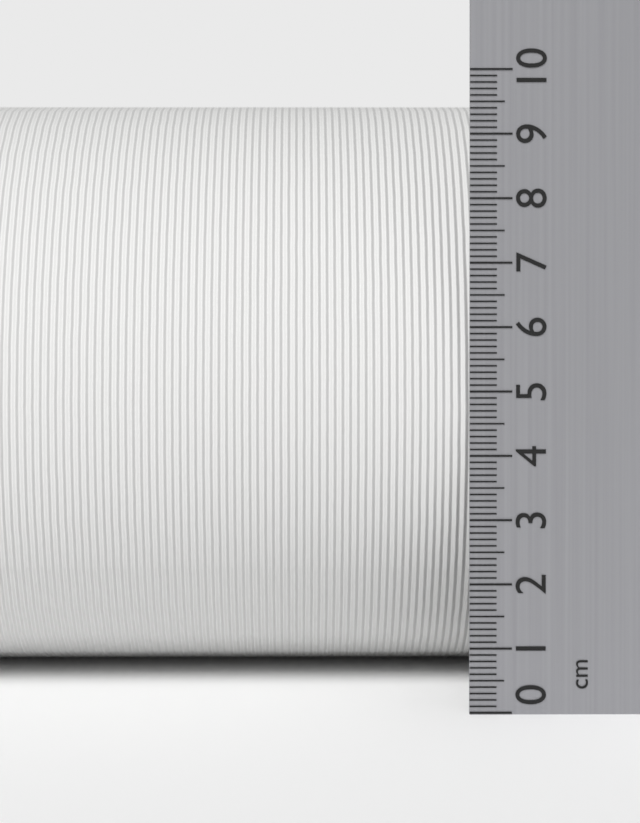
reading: 9.5 cm
